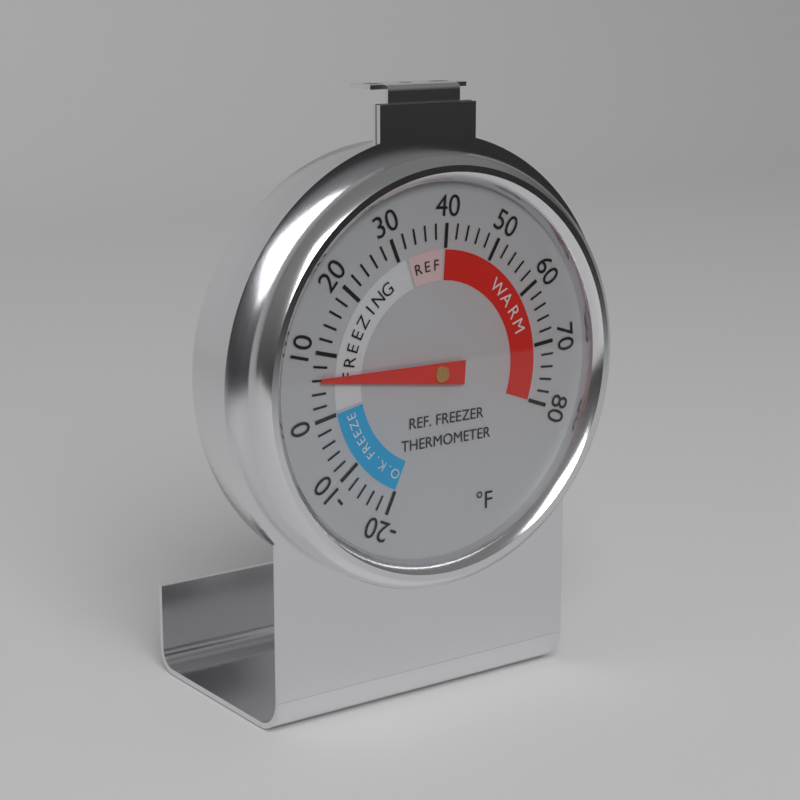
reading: 6 °F
